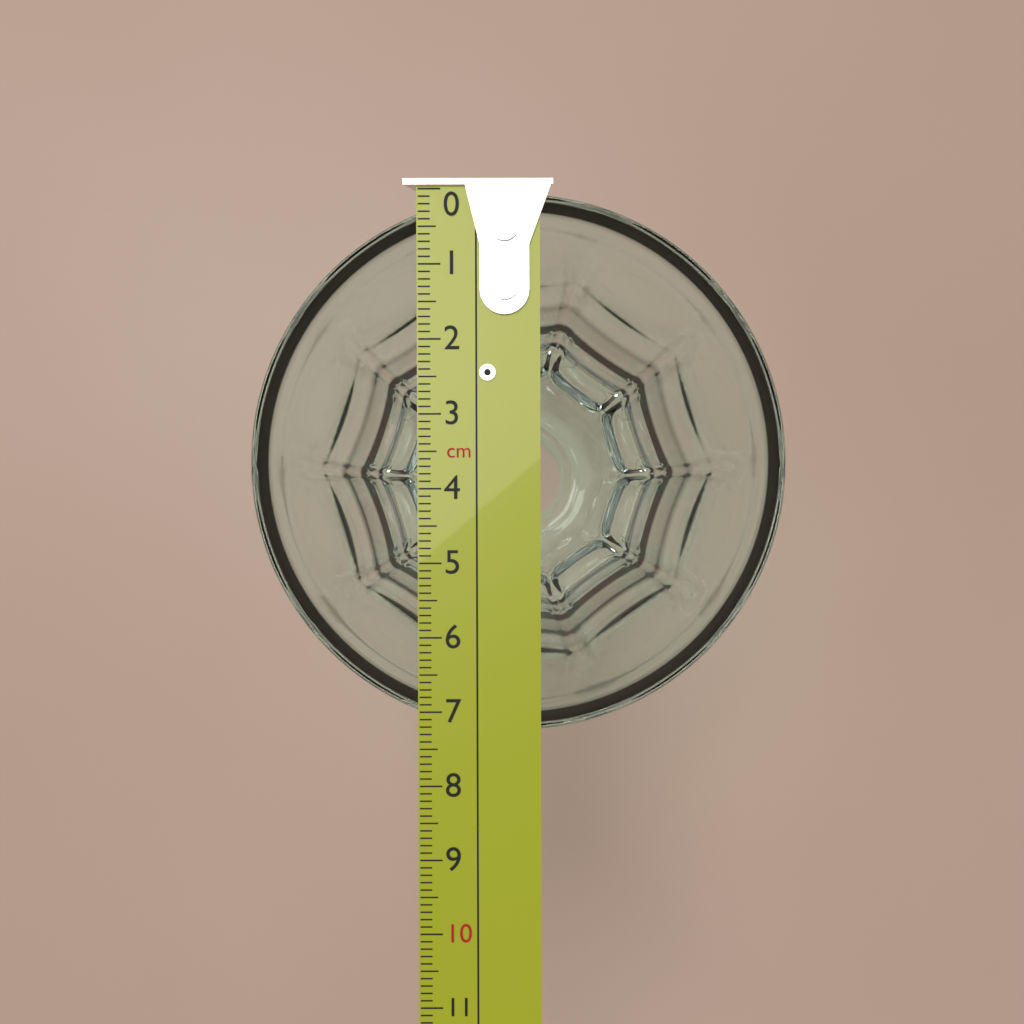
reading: 7.3 cm
